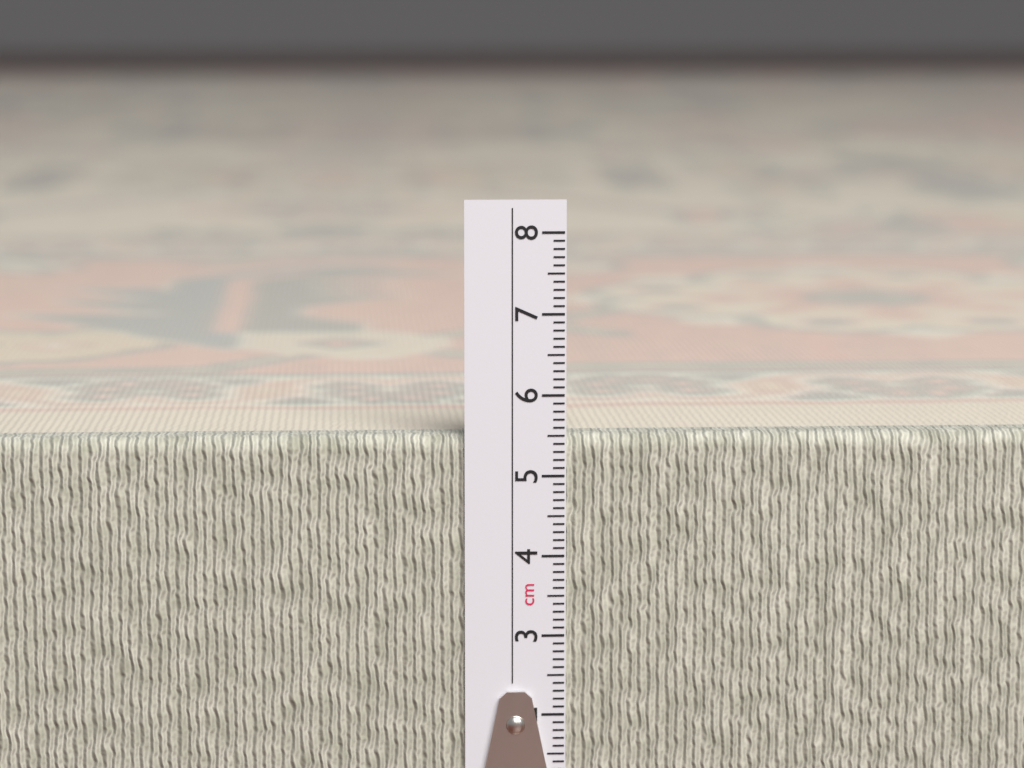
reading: 5.5 cm
